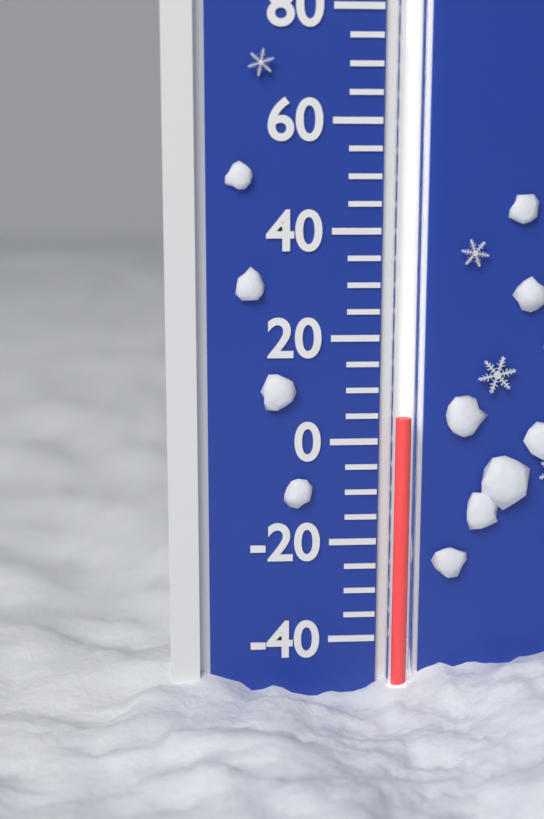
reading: 5 °F
